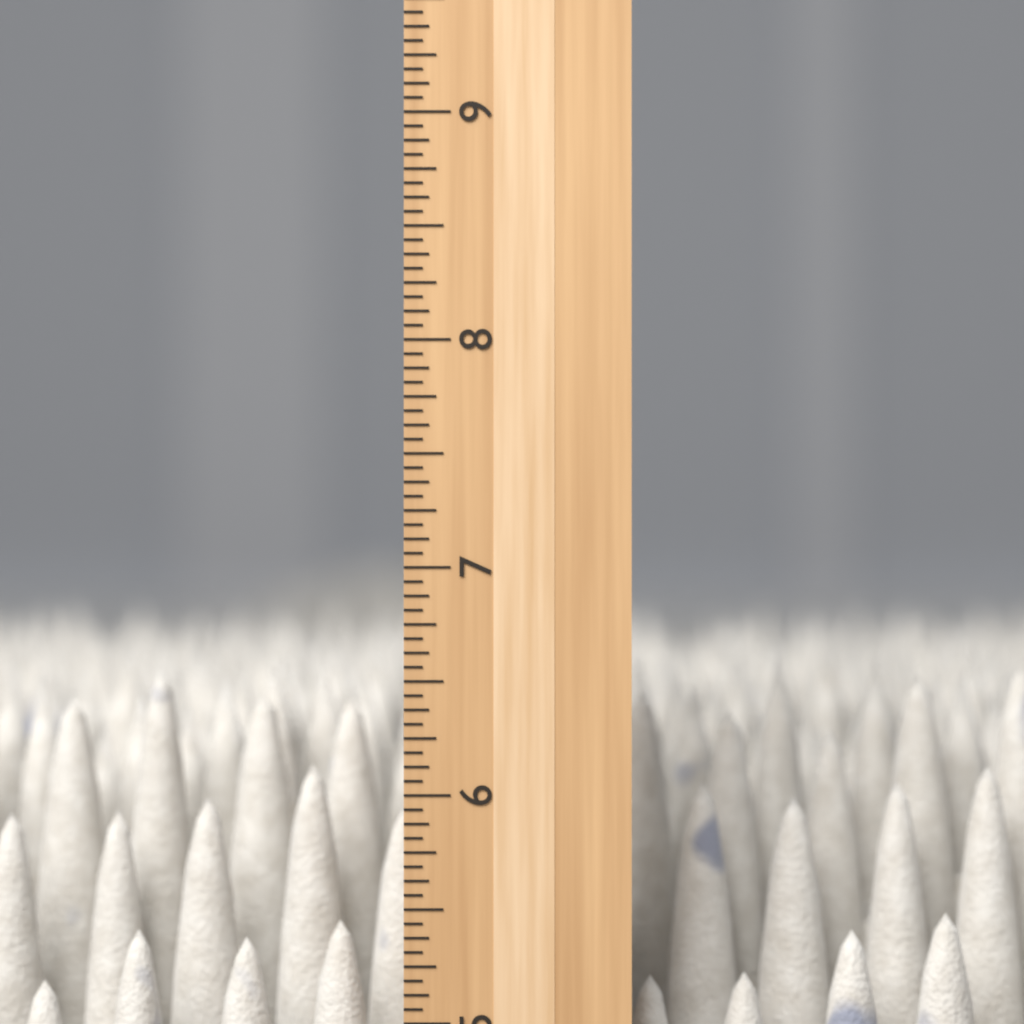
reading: 6.5625 inch
